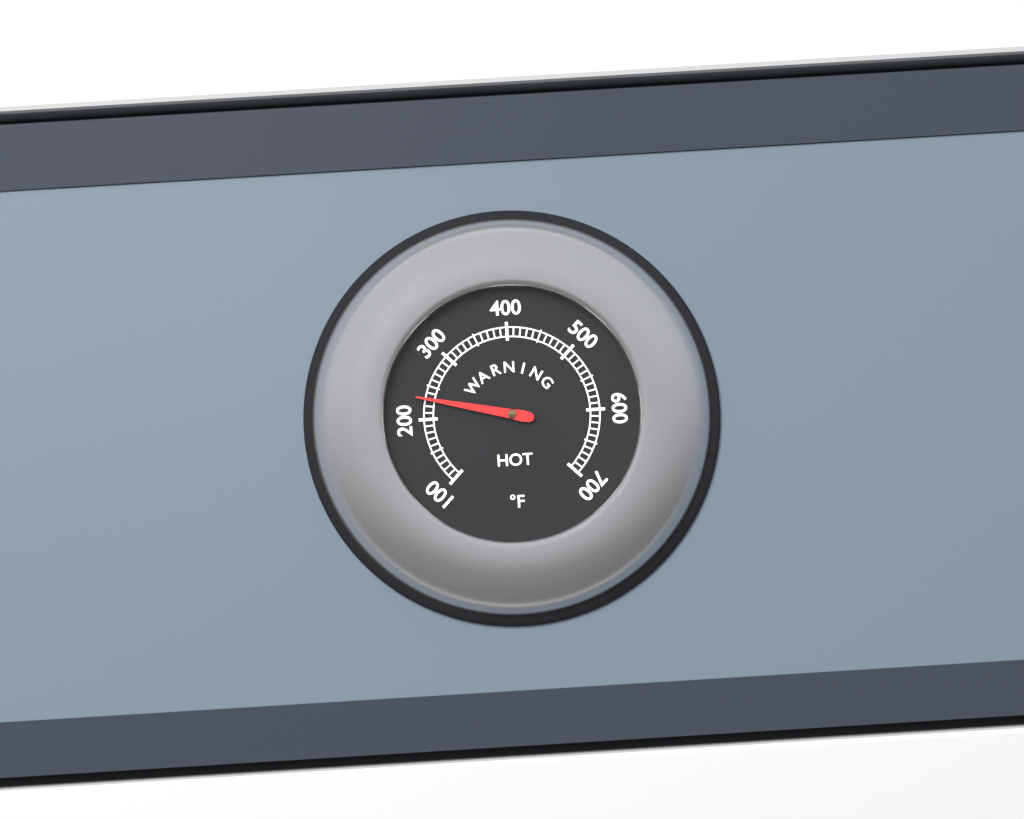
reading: 230 °F
